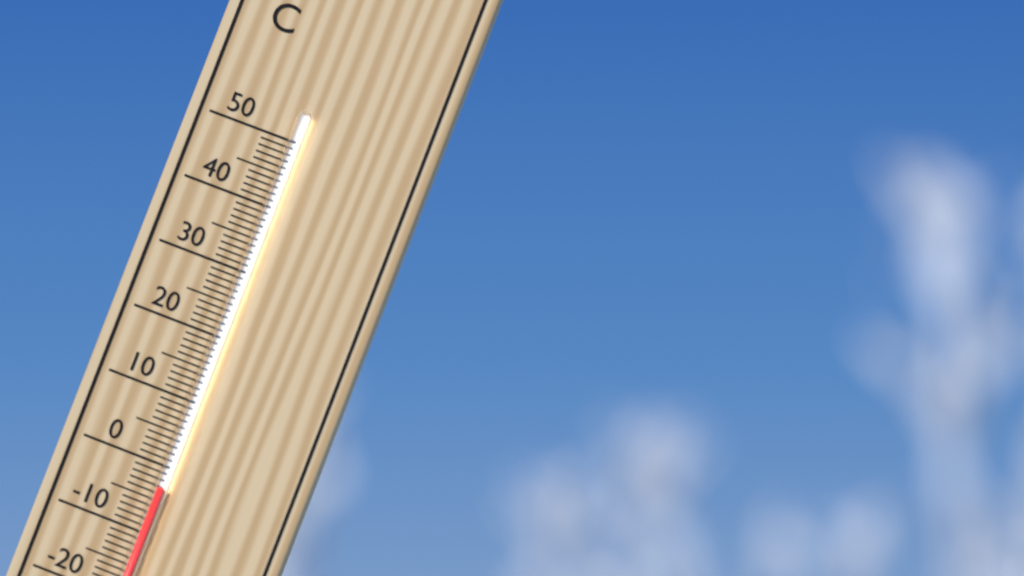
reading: -3 °C
